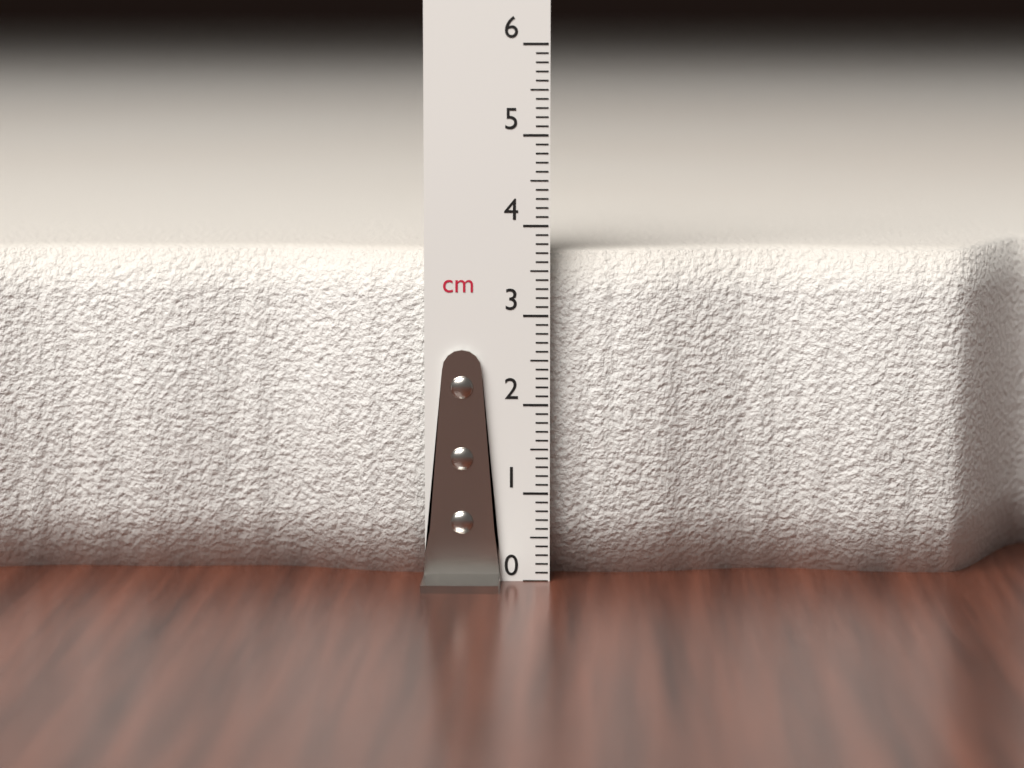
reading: 3.7 cm
